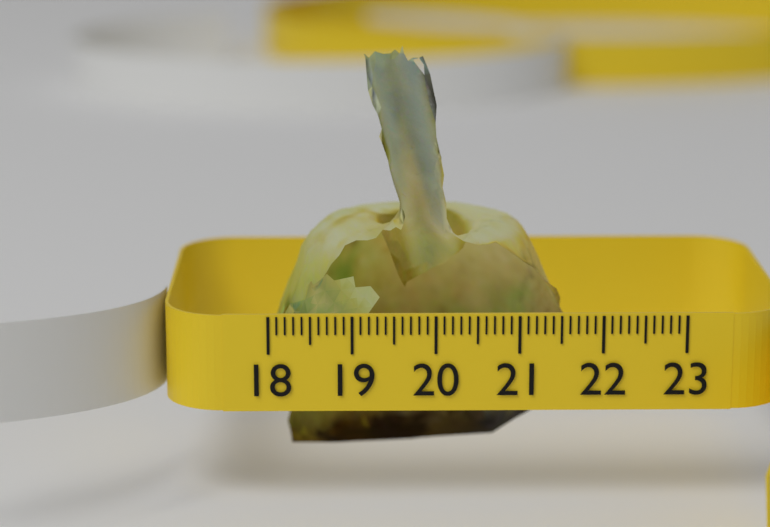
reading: 21.7 (no unit)
